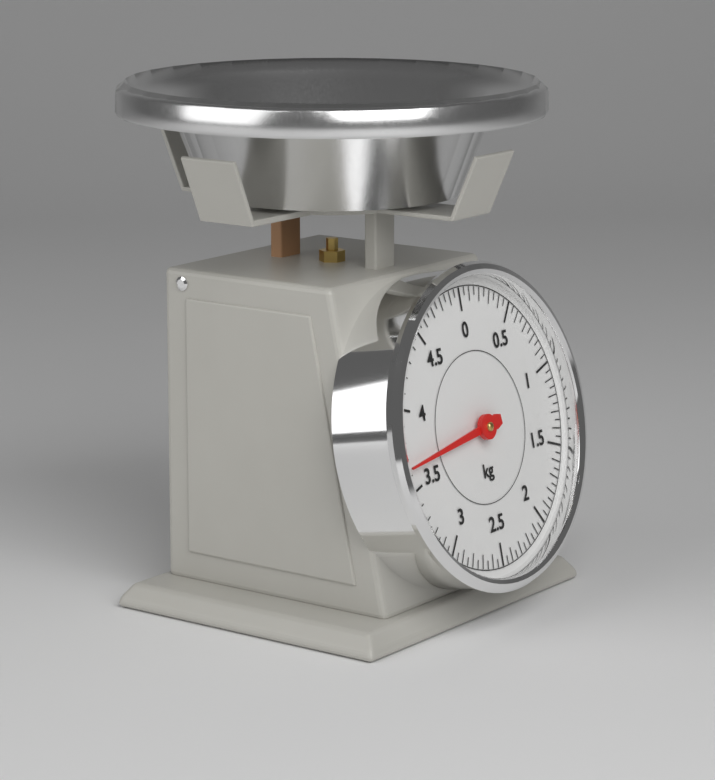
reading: 3.65 kg
